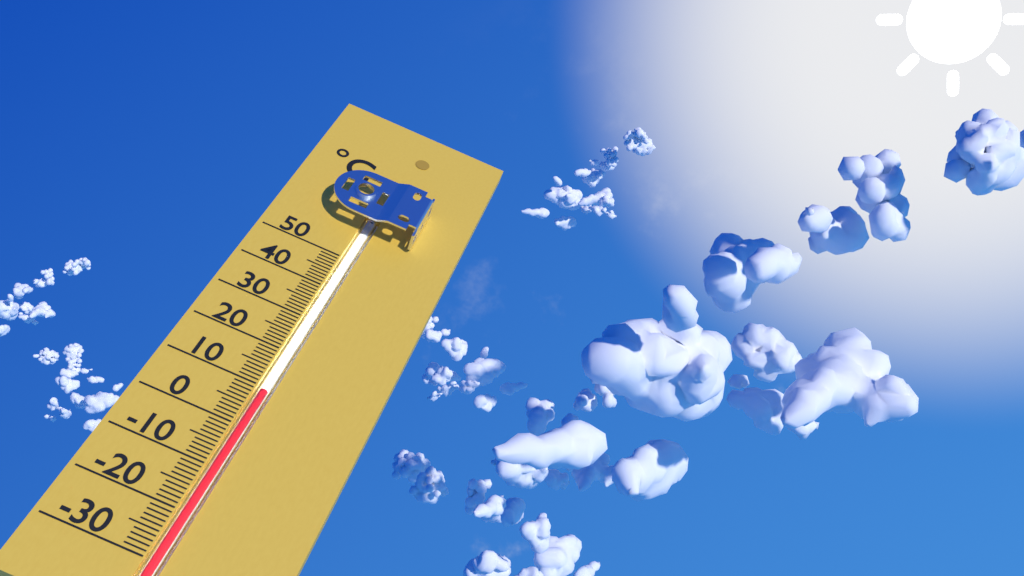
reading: 9 °C
